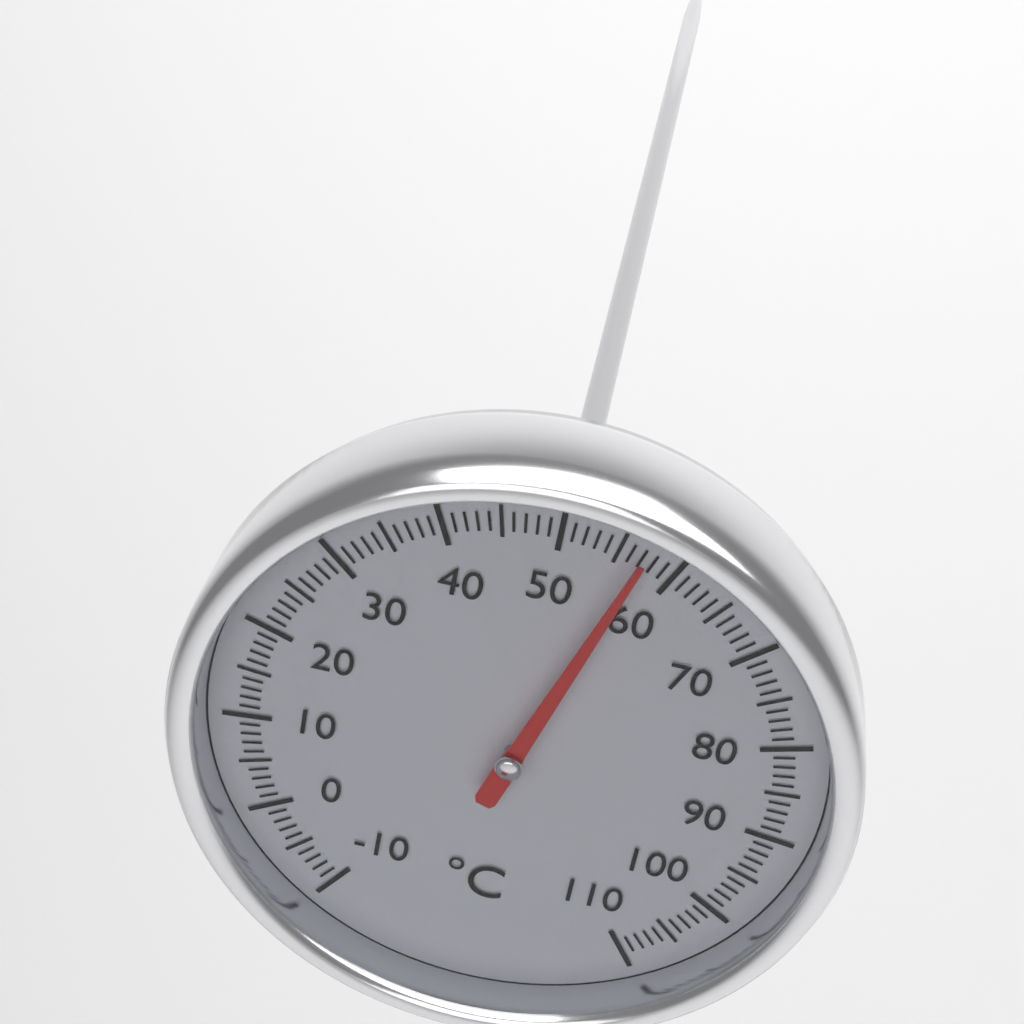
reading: 57 °C
